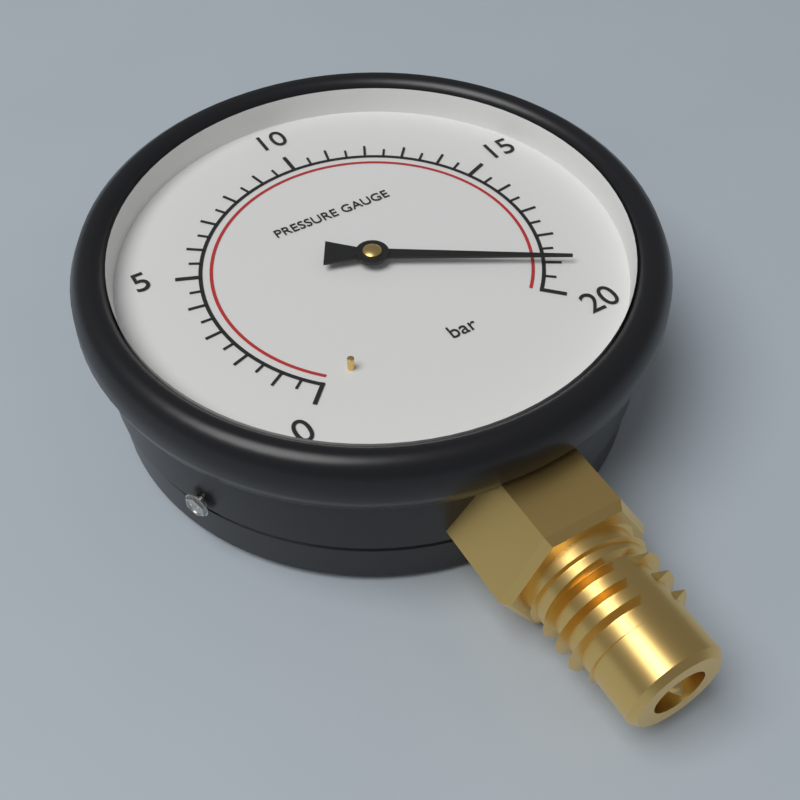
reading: 19.0 bar
